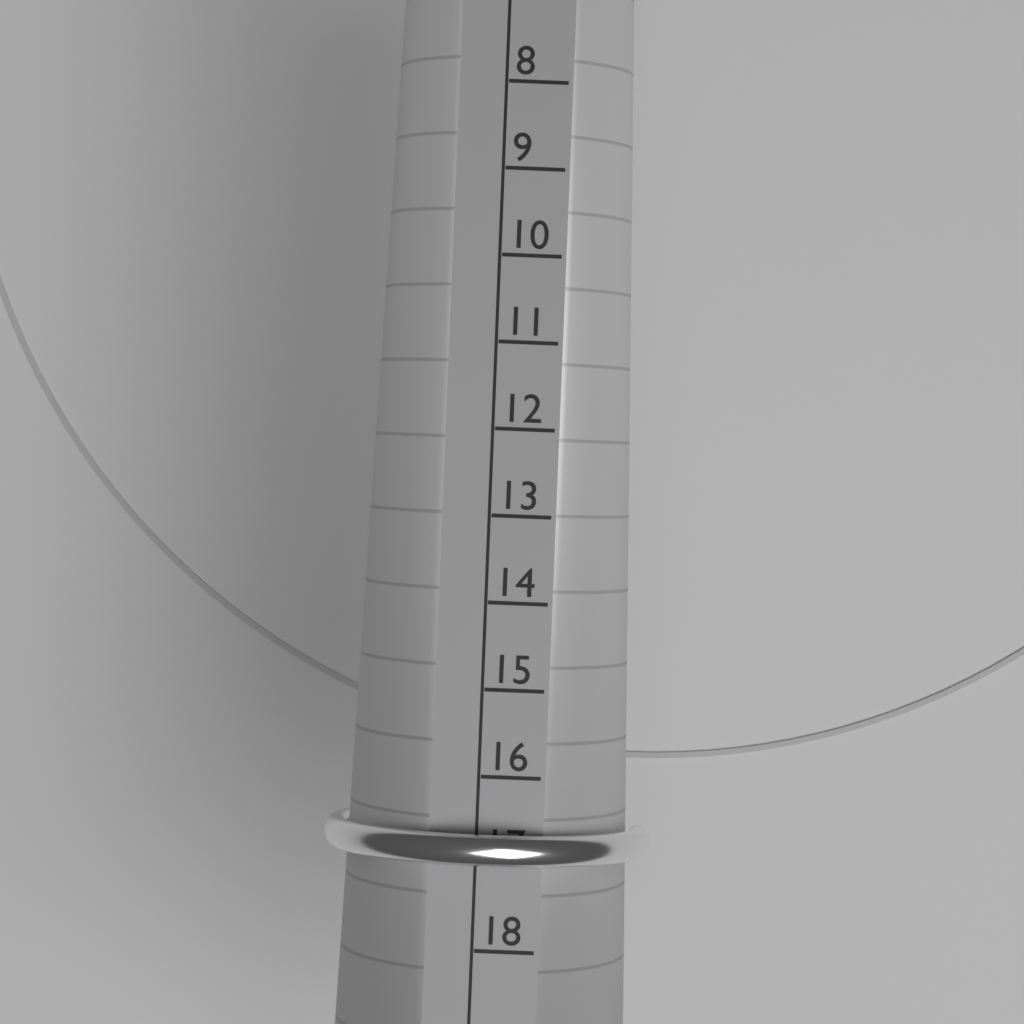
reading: 17 (no unit)
